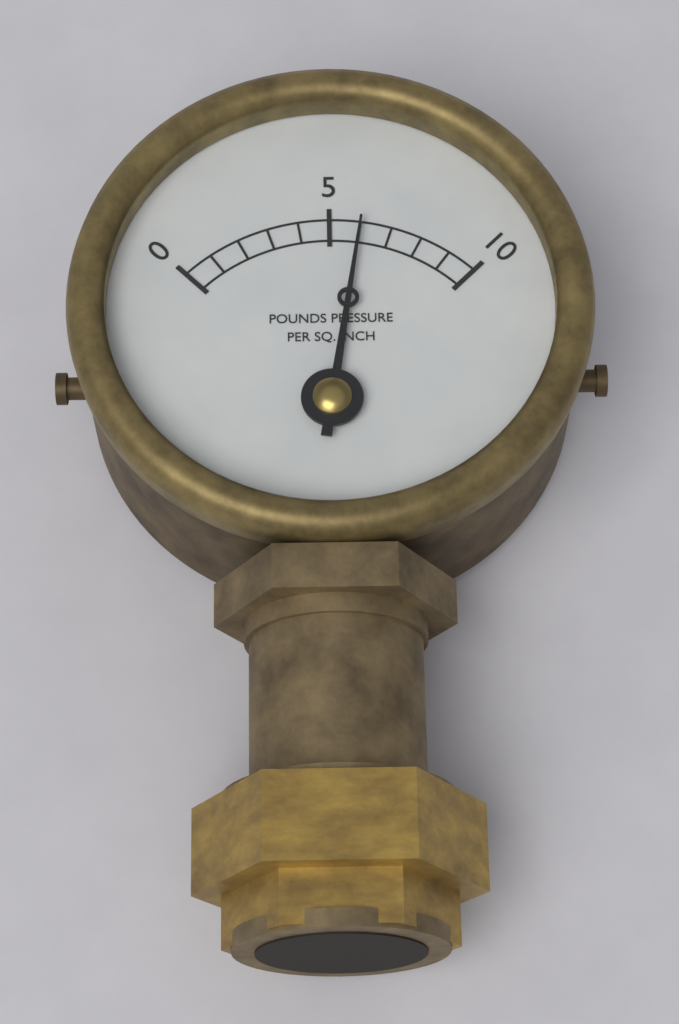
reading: 6 psi
